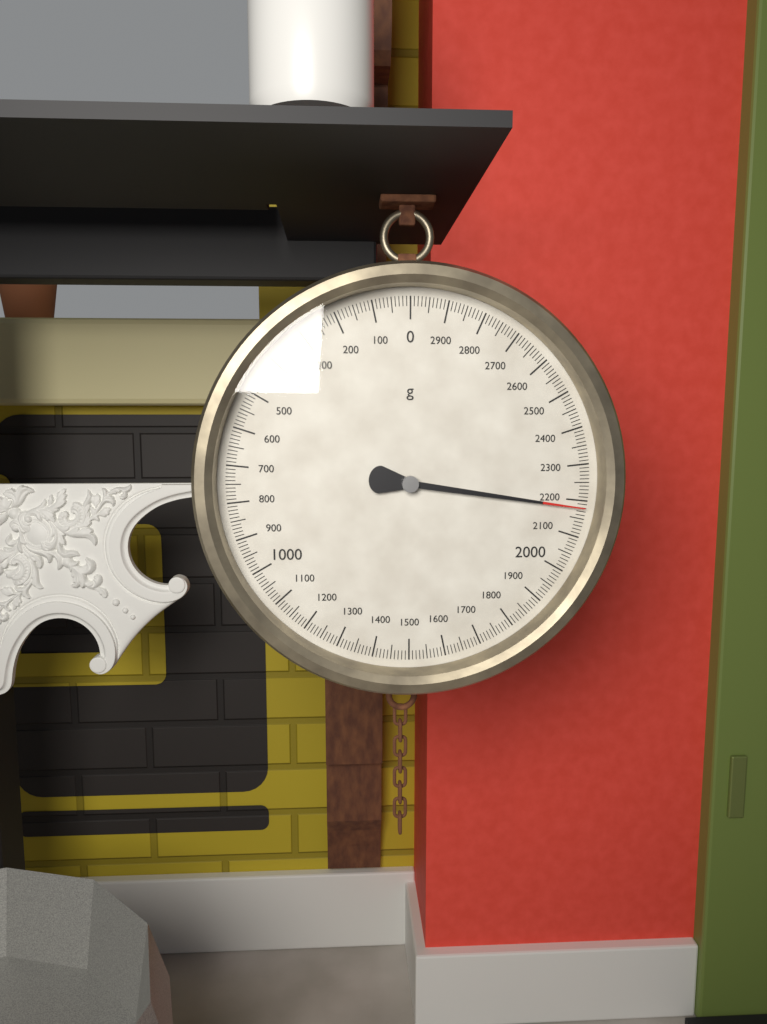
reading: 2180 g
